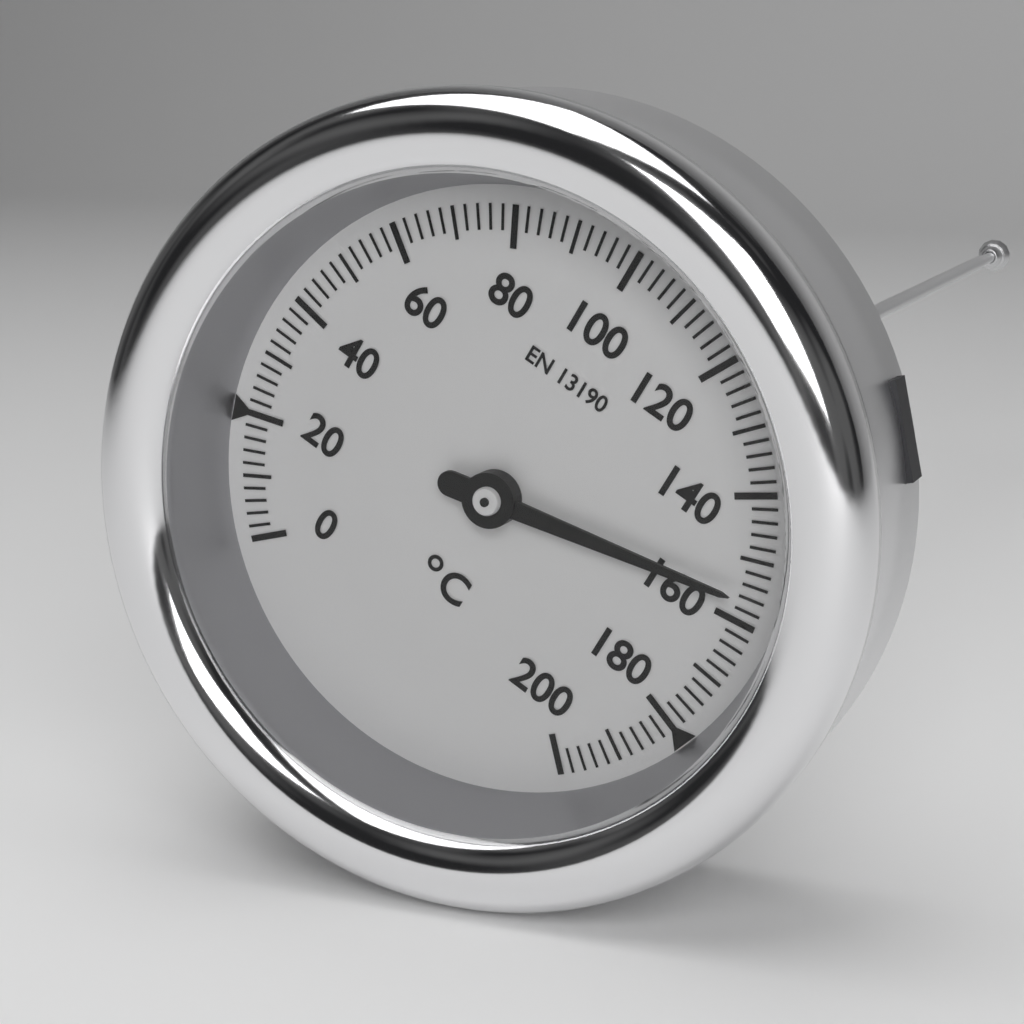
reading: 156 °C
